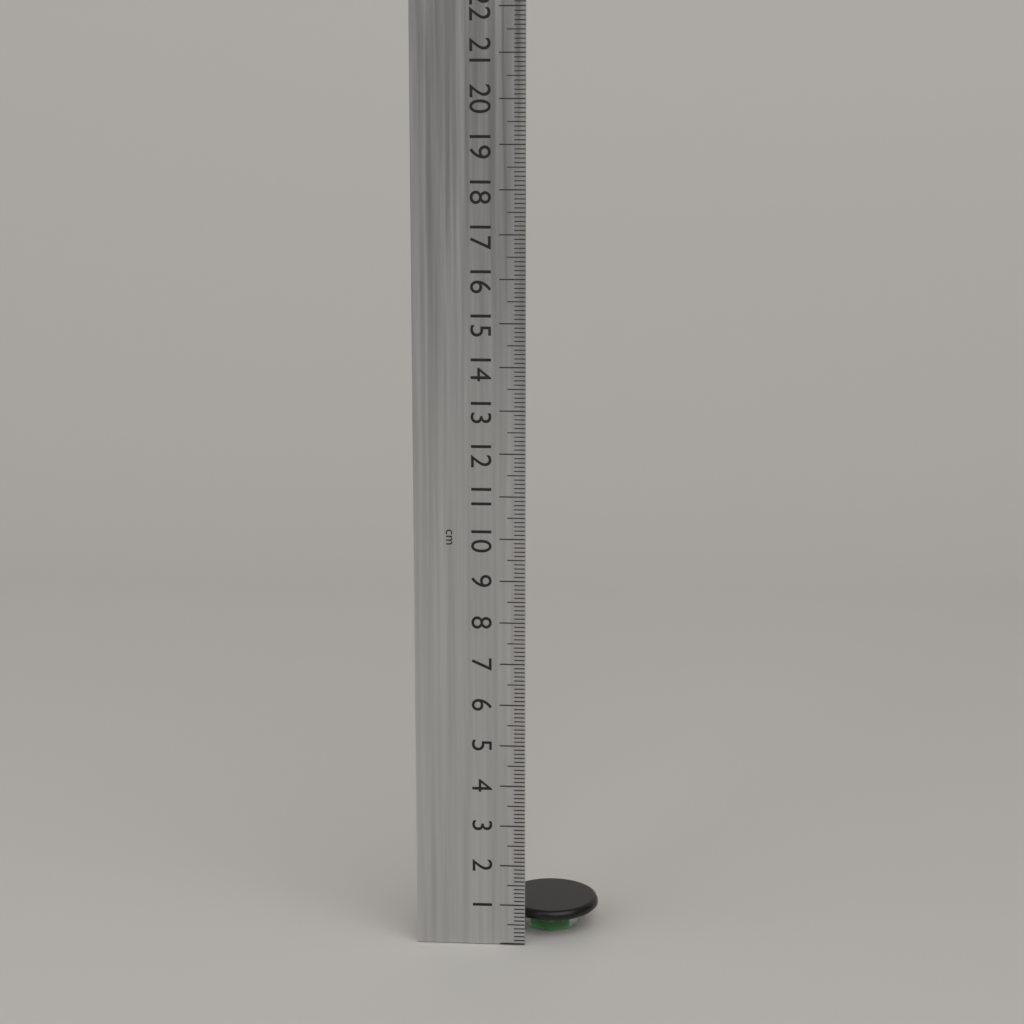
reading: 0.7 cm
